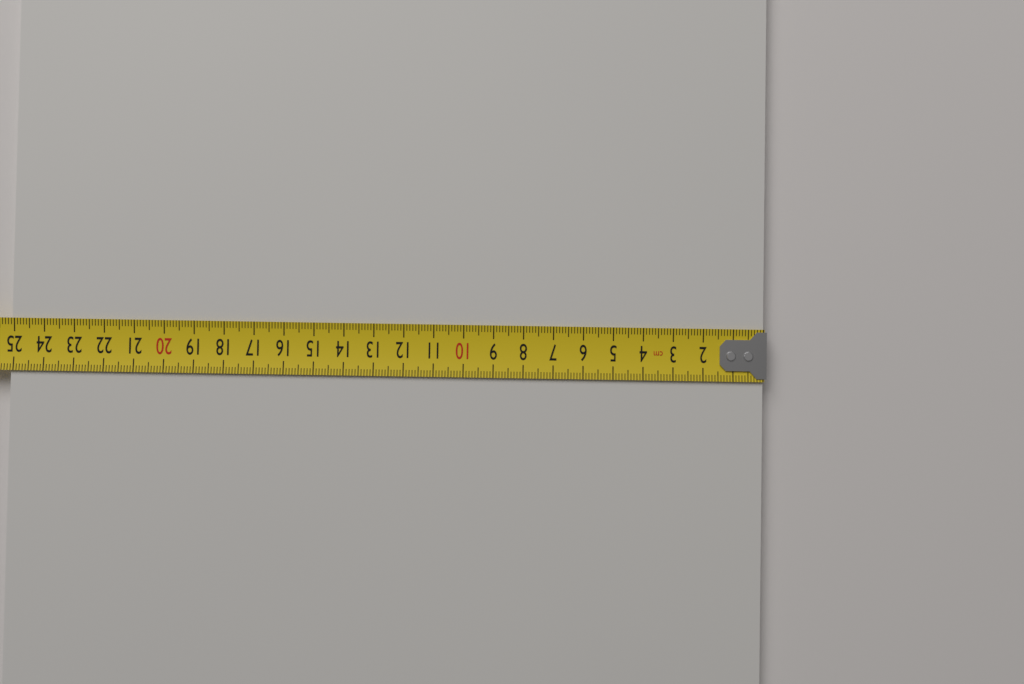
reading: 25.1 cm
